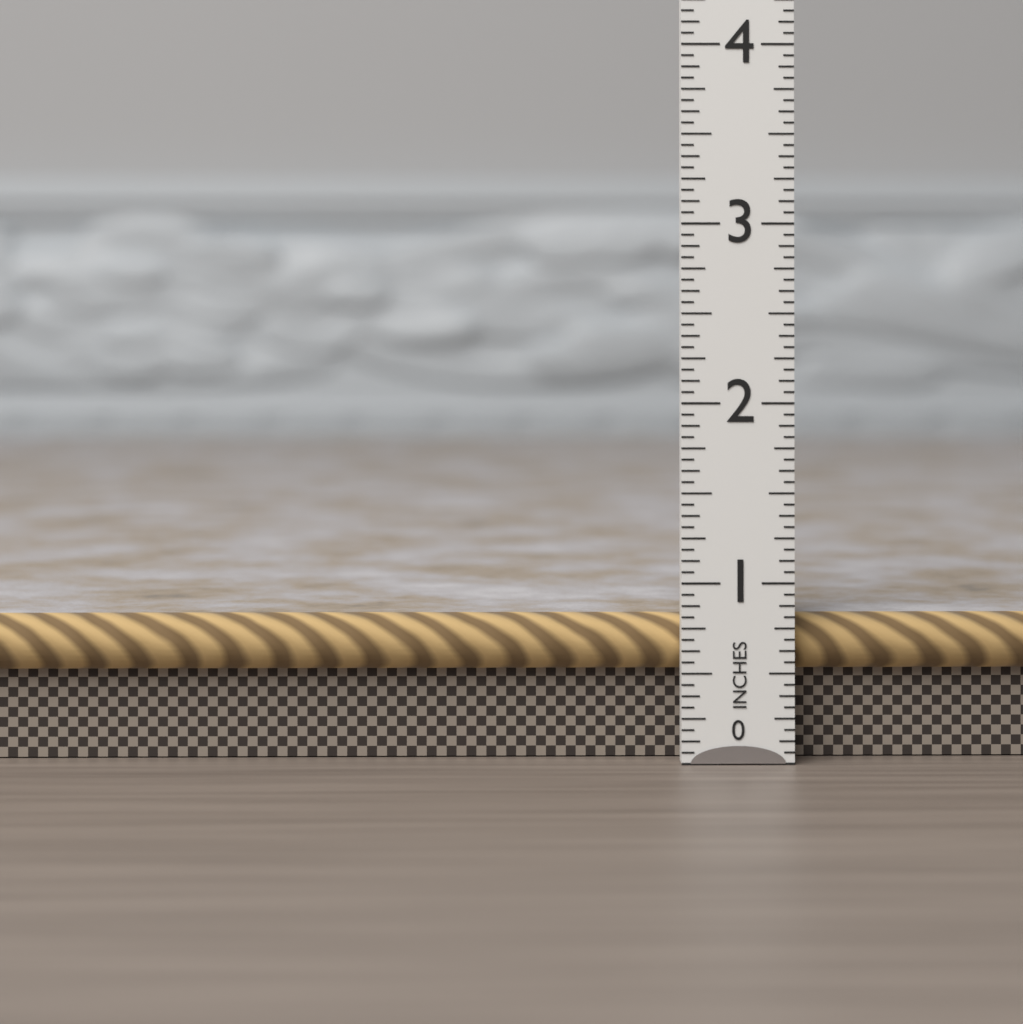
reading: 0.8125 in
